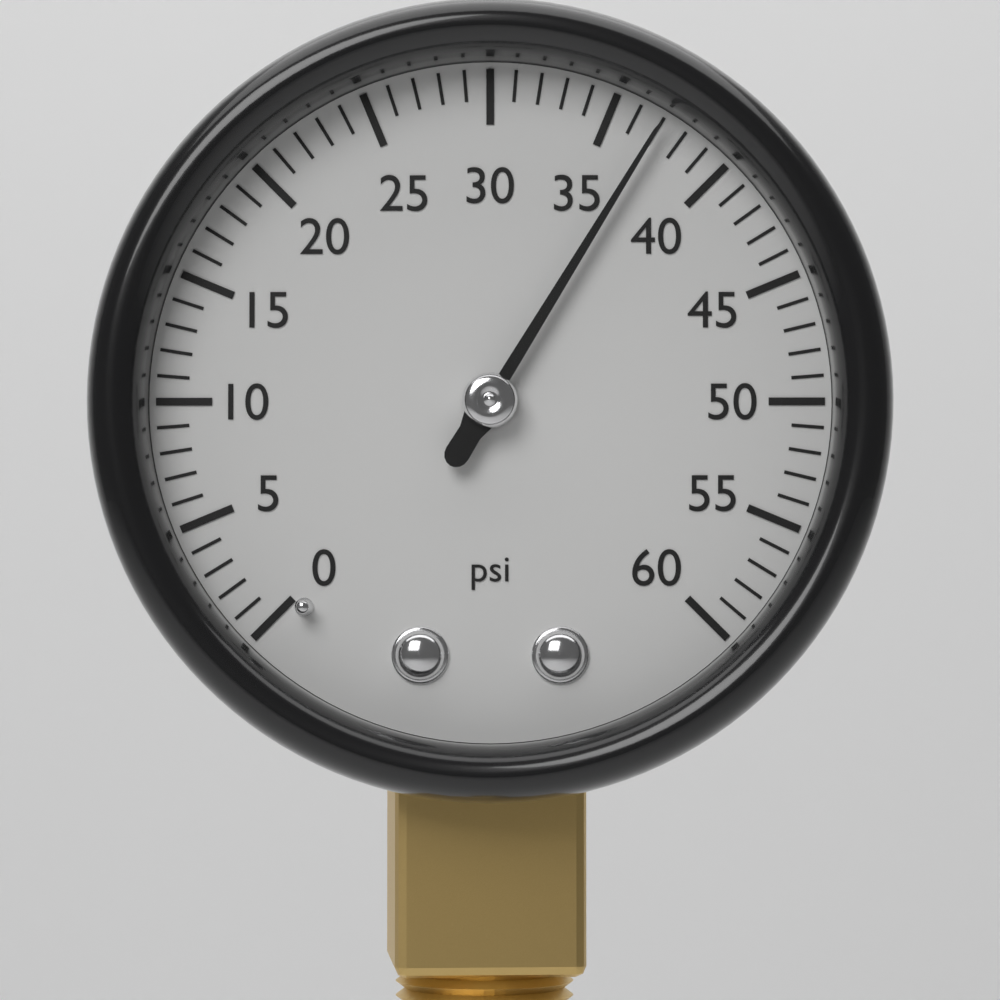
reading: 37 psi
